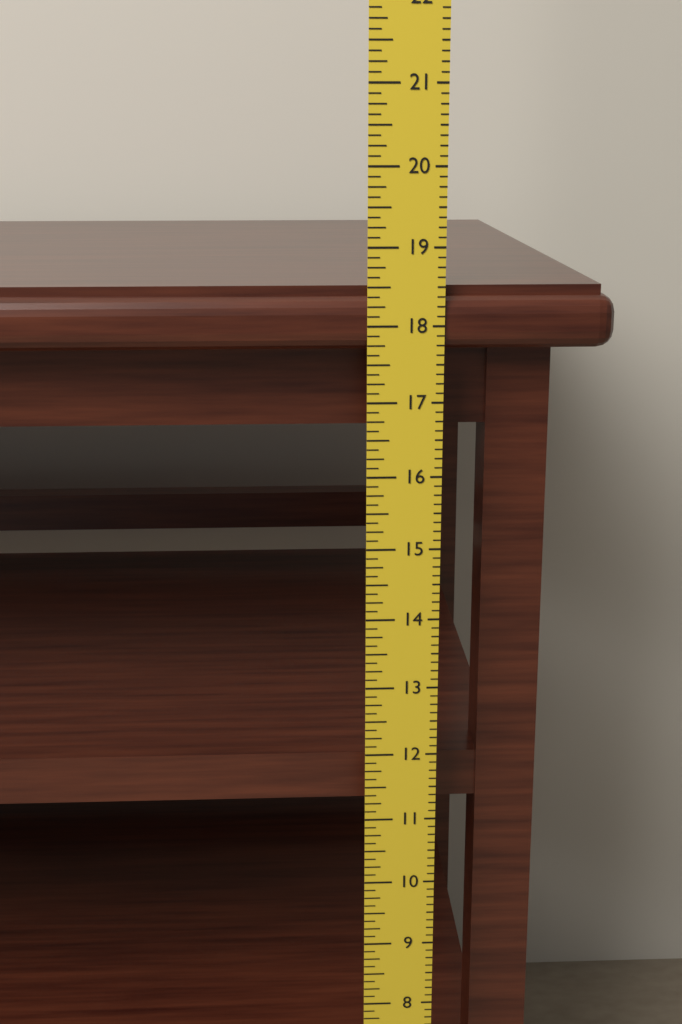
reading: 18.500 in
